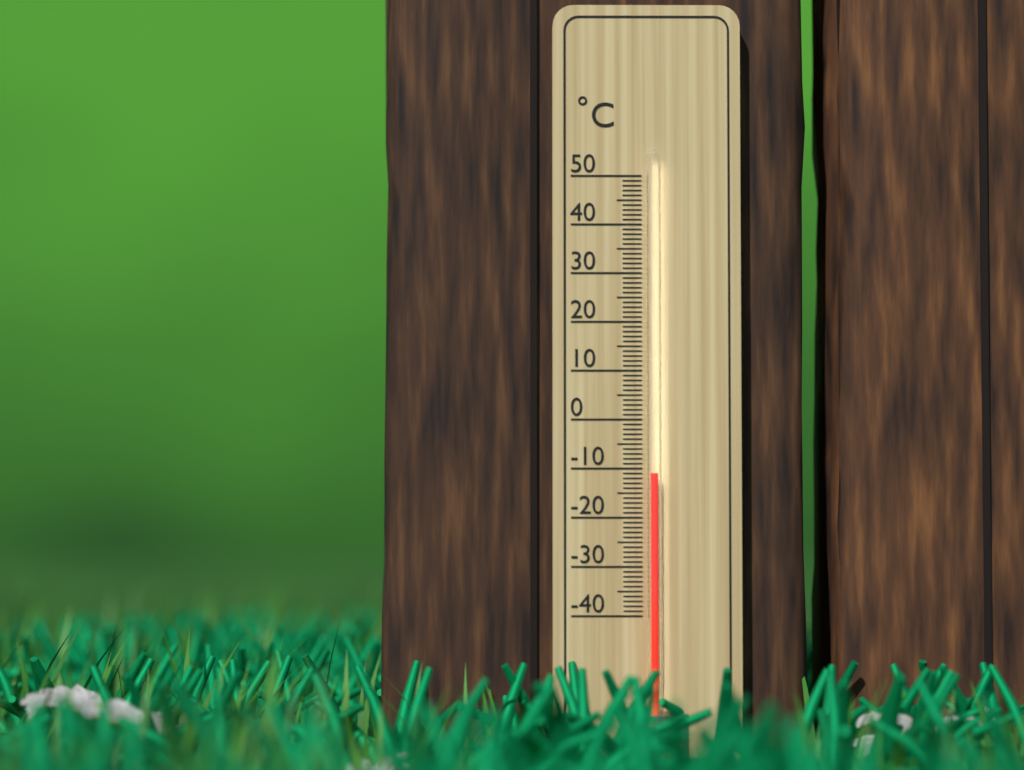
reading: -11 °C
